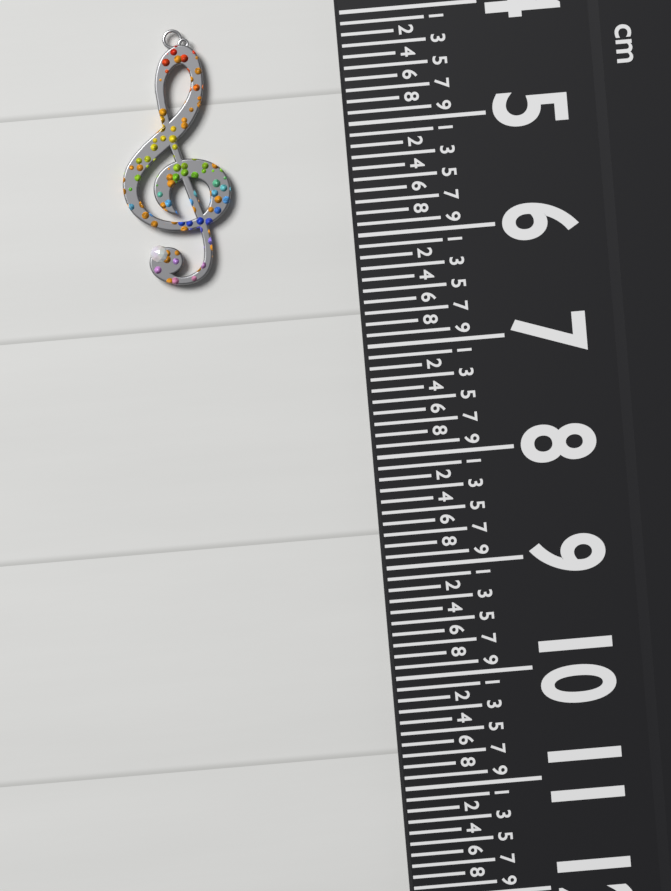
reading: 6.3 cm
